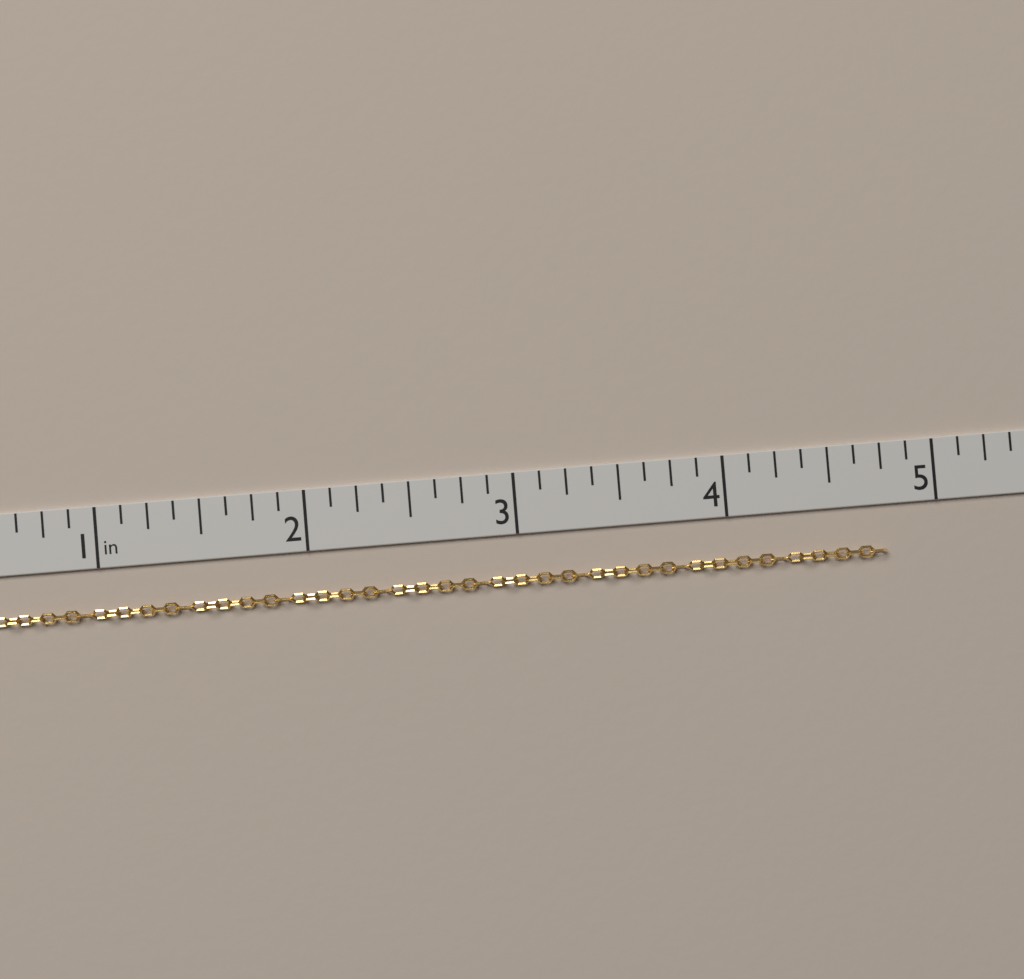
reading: 4.750 in
